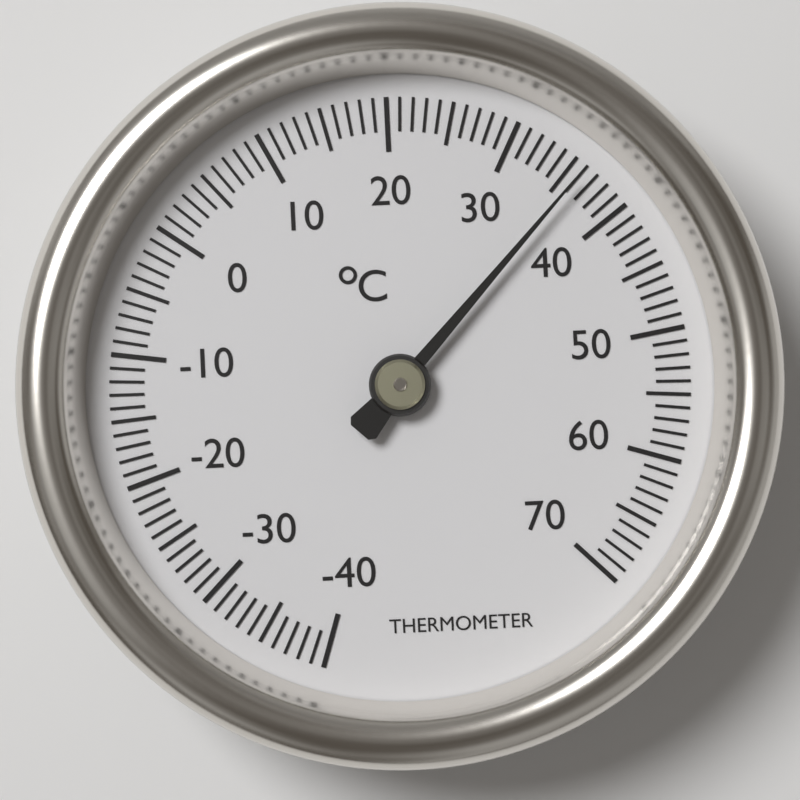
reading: 36 °C
